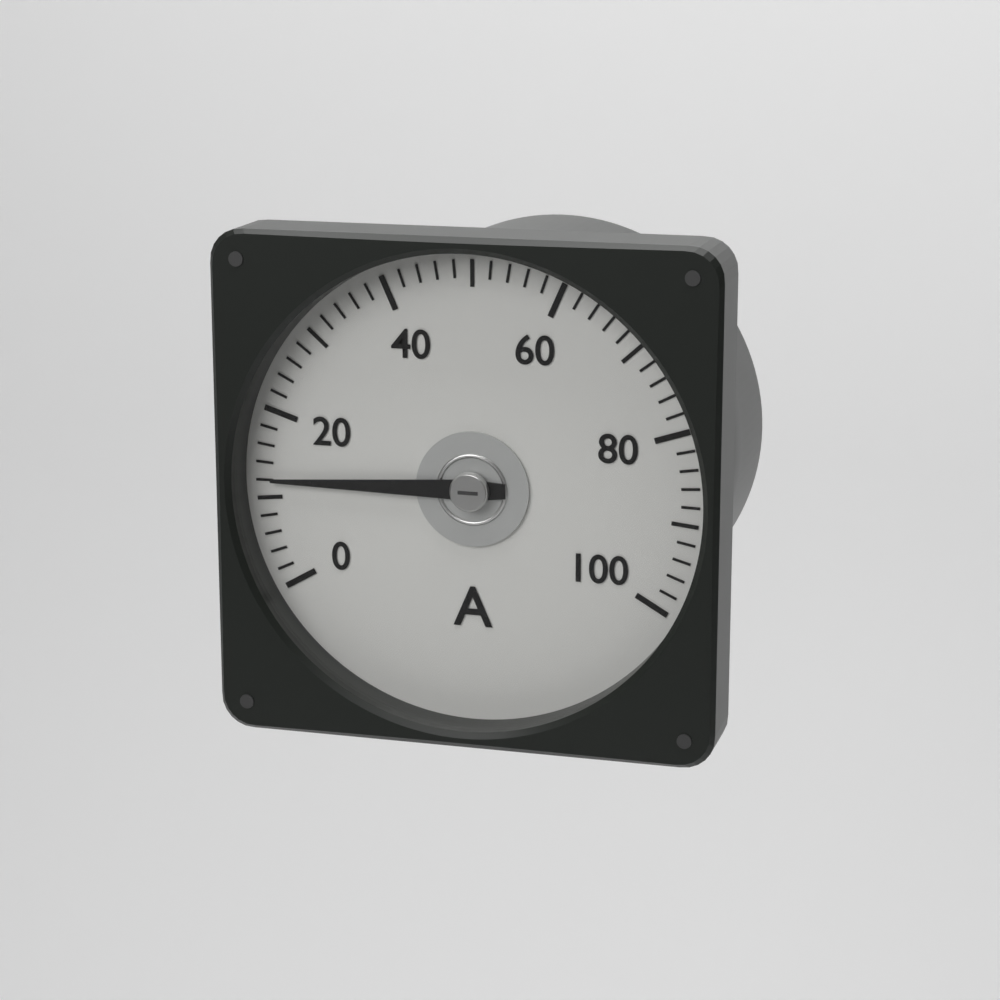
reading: 12 A
